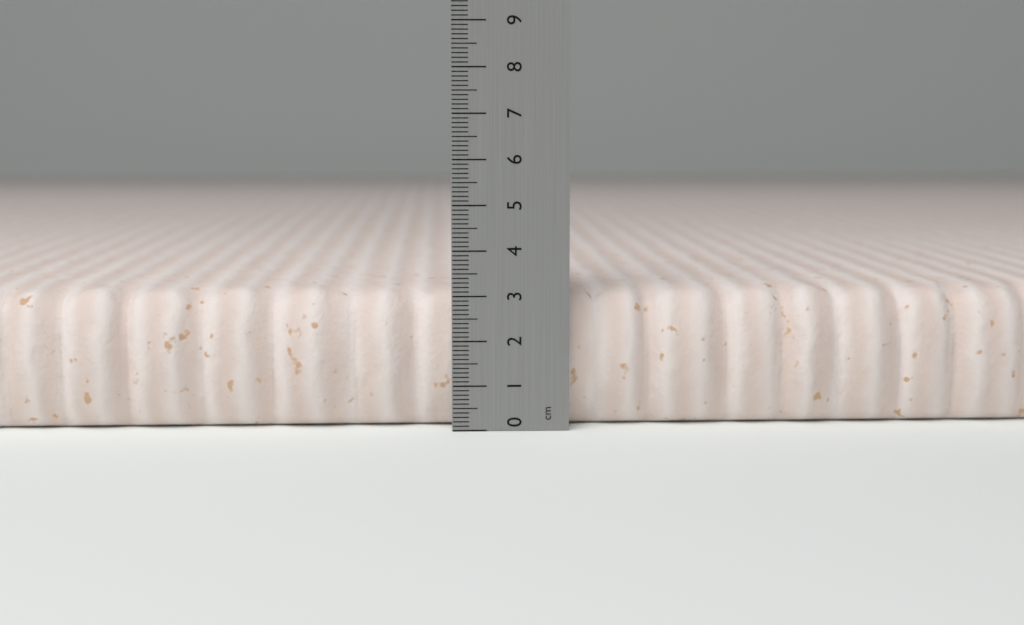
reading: 3.1 cm
